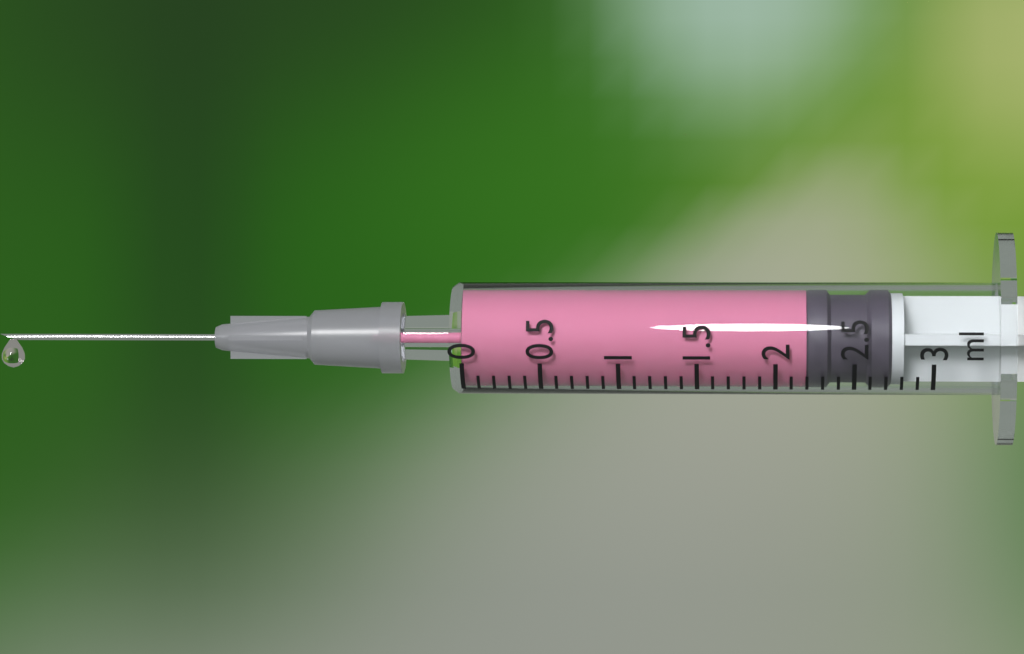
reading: 2.2 ml
